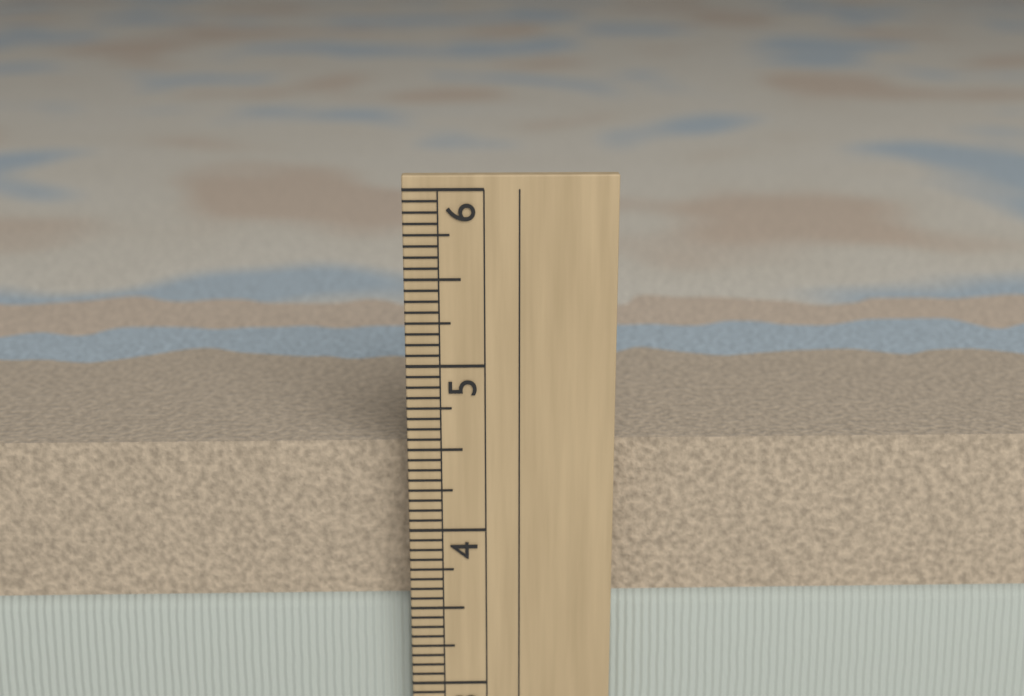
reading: 4.5000 in
